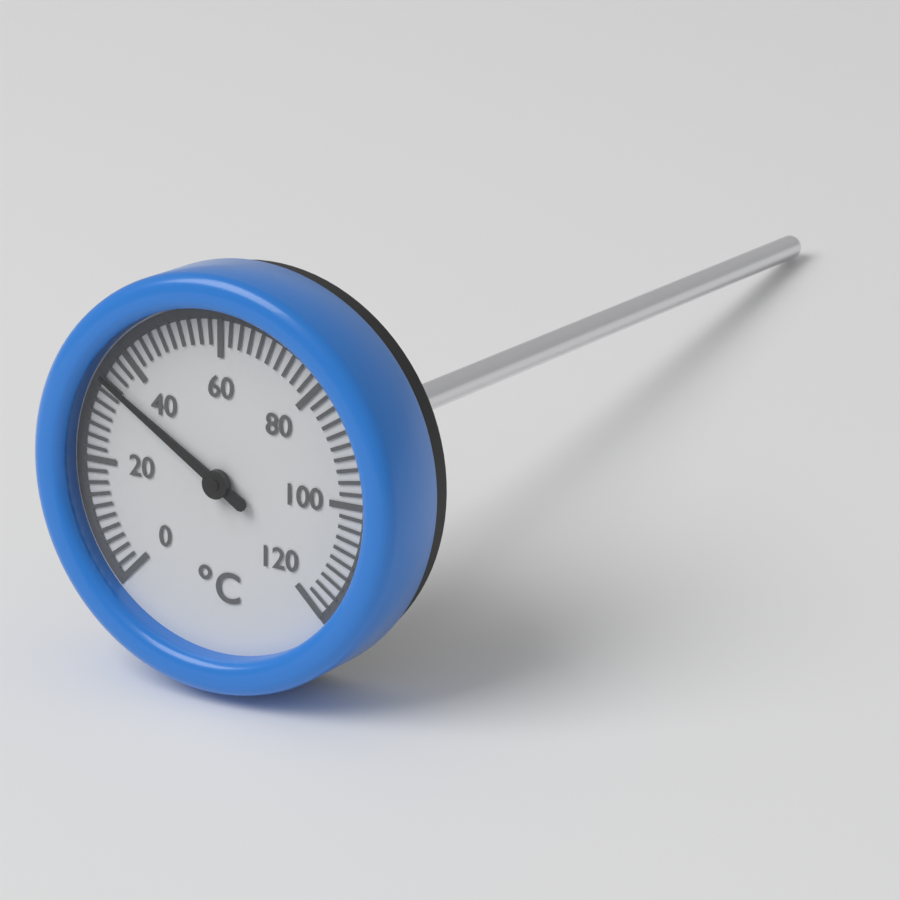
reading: 34 °C
